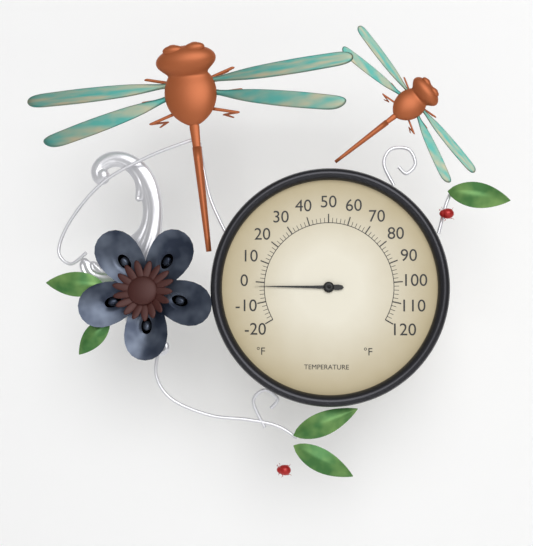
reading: -2 °F
